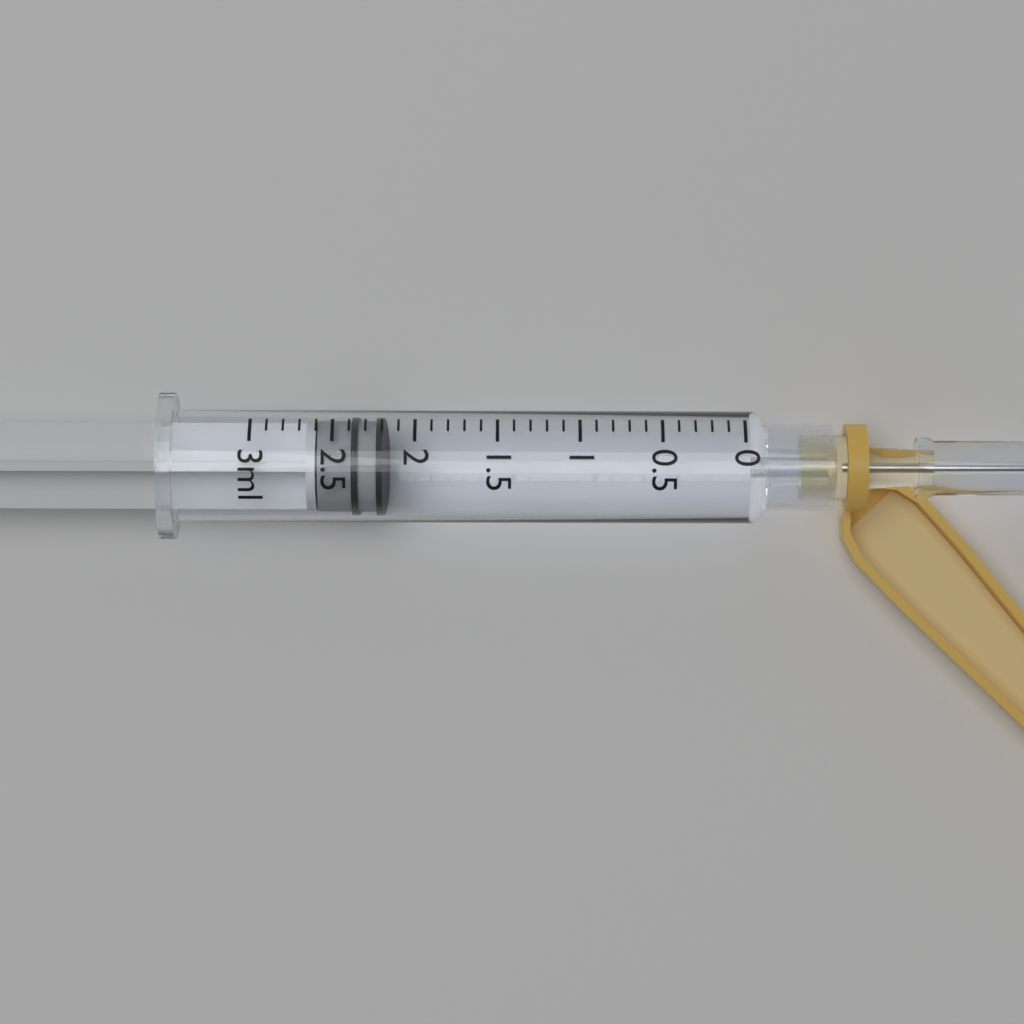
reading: 2.2 ml
